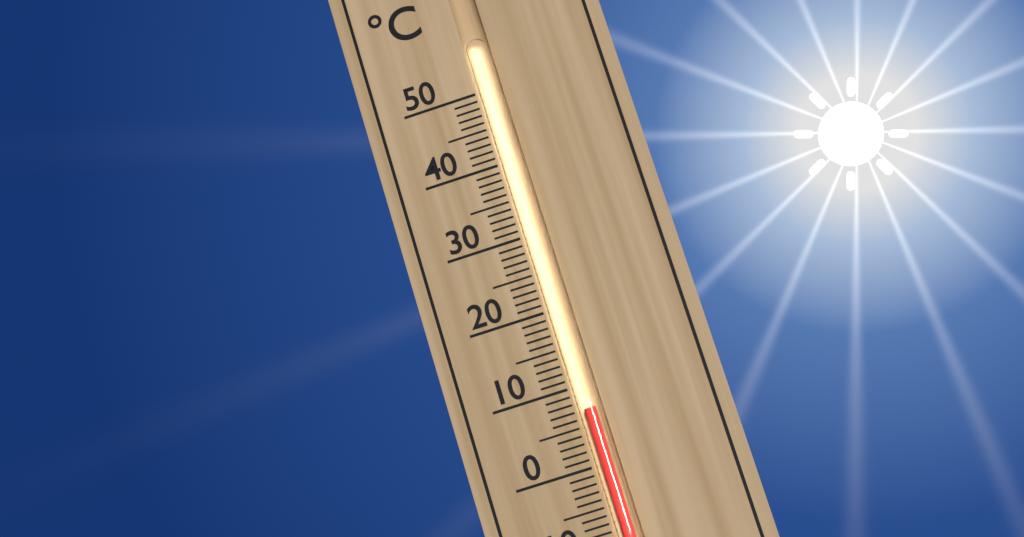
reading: 7 °C
